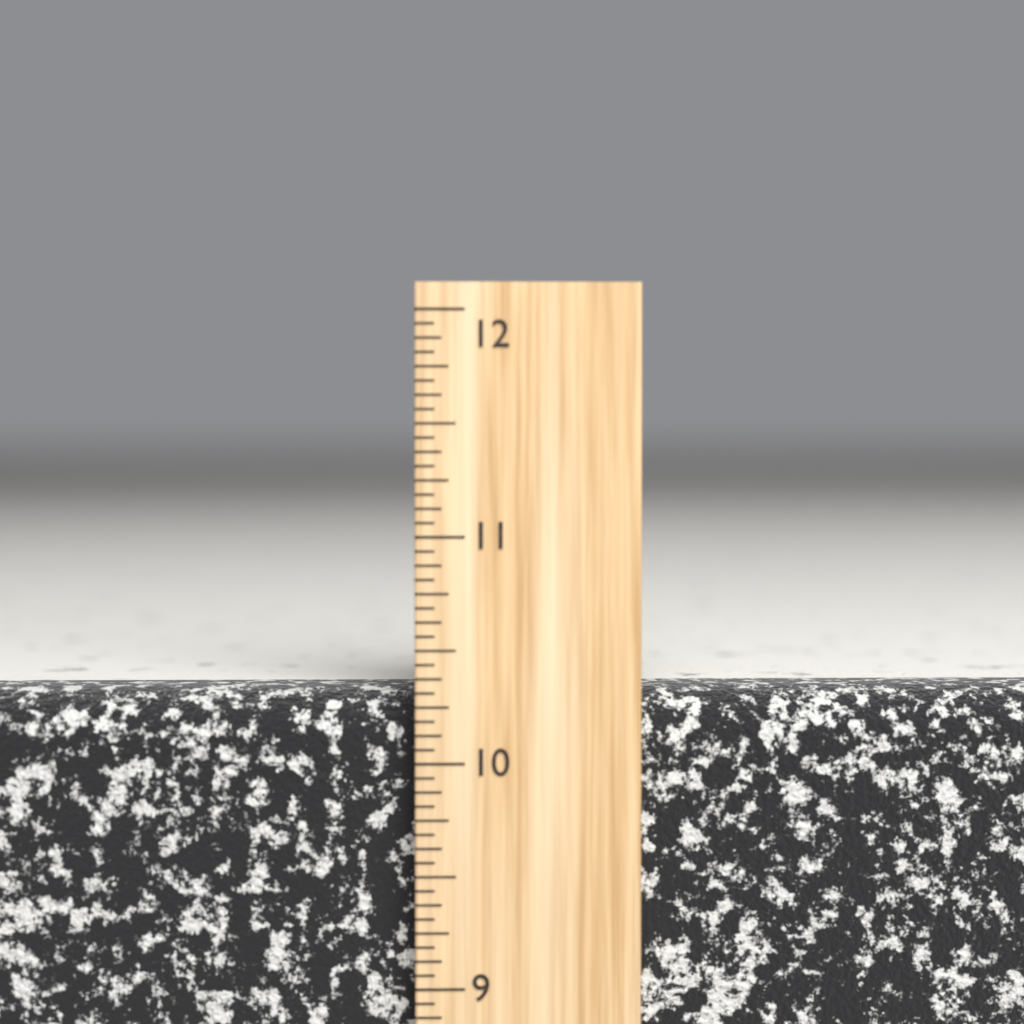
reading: 10.3125 inch
